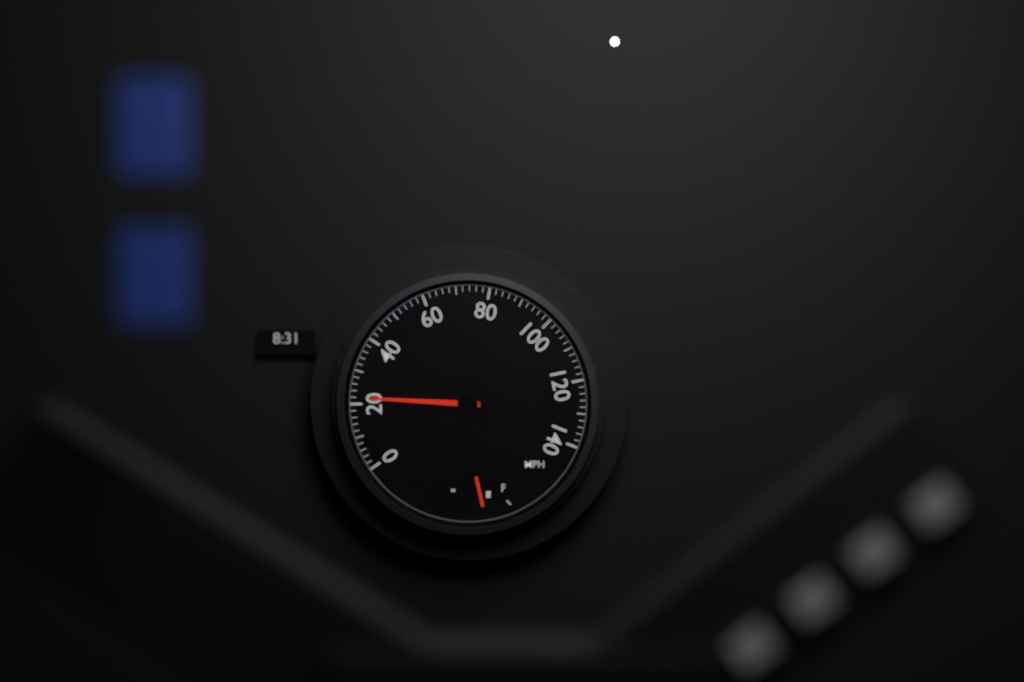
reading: 22 mph
